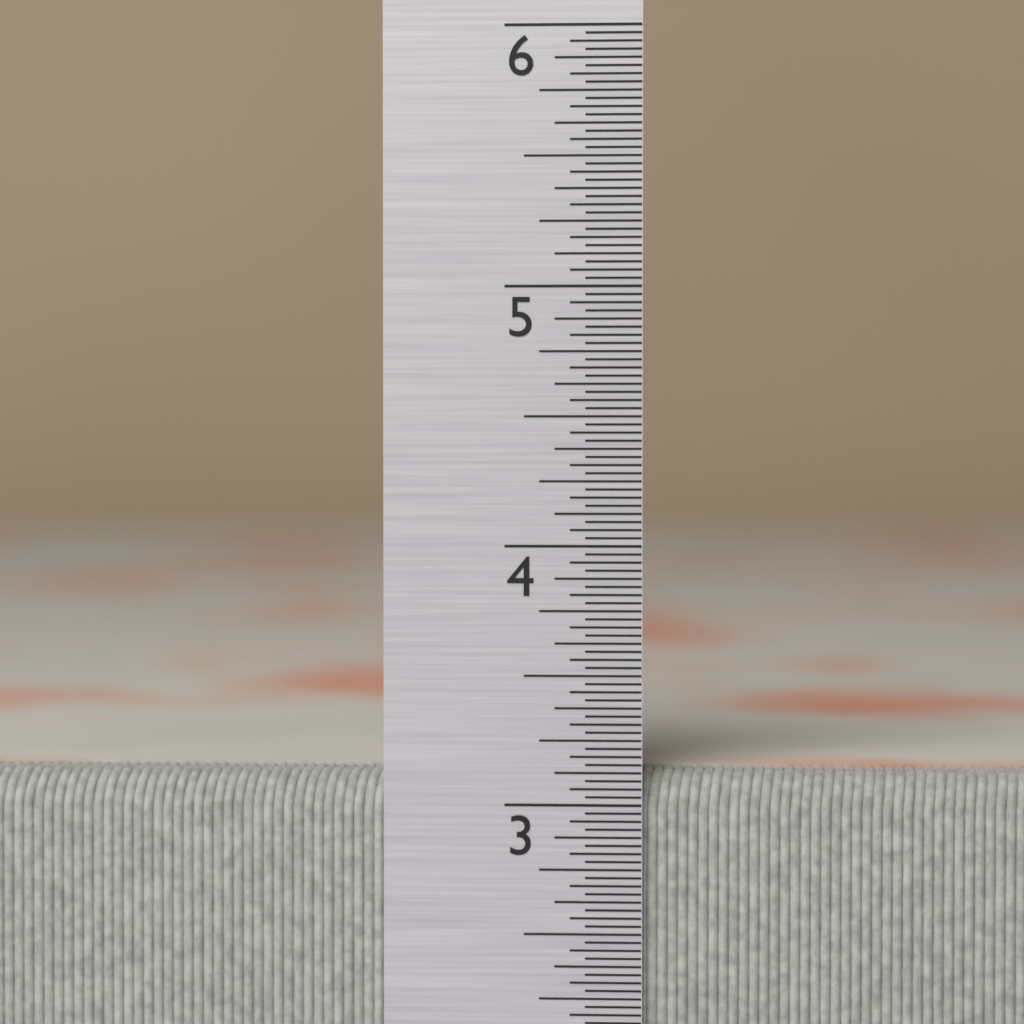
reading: 3.12500 in
